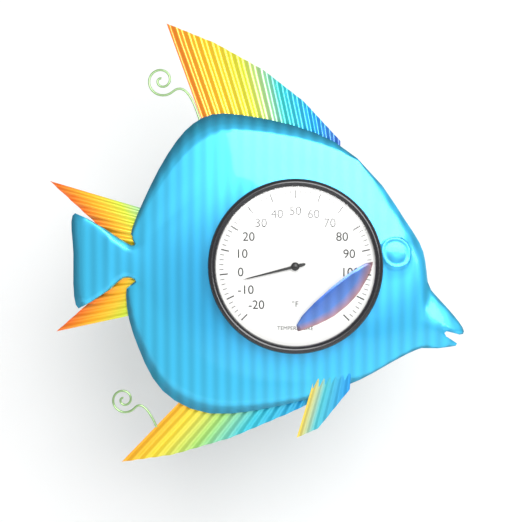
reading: -4 °F
